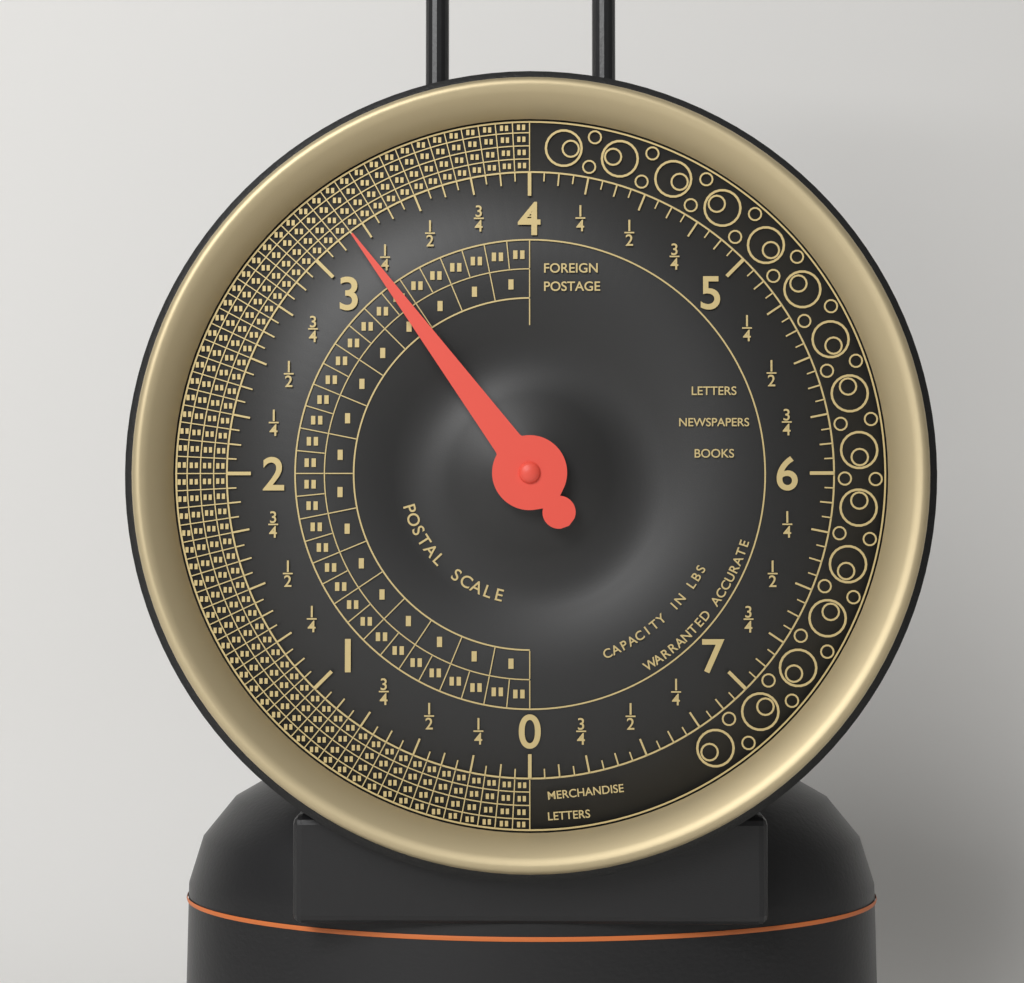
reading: 3.1875 lbs
